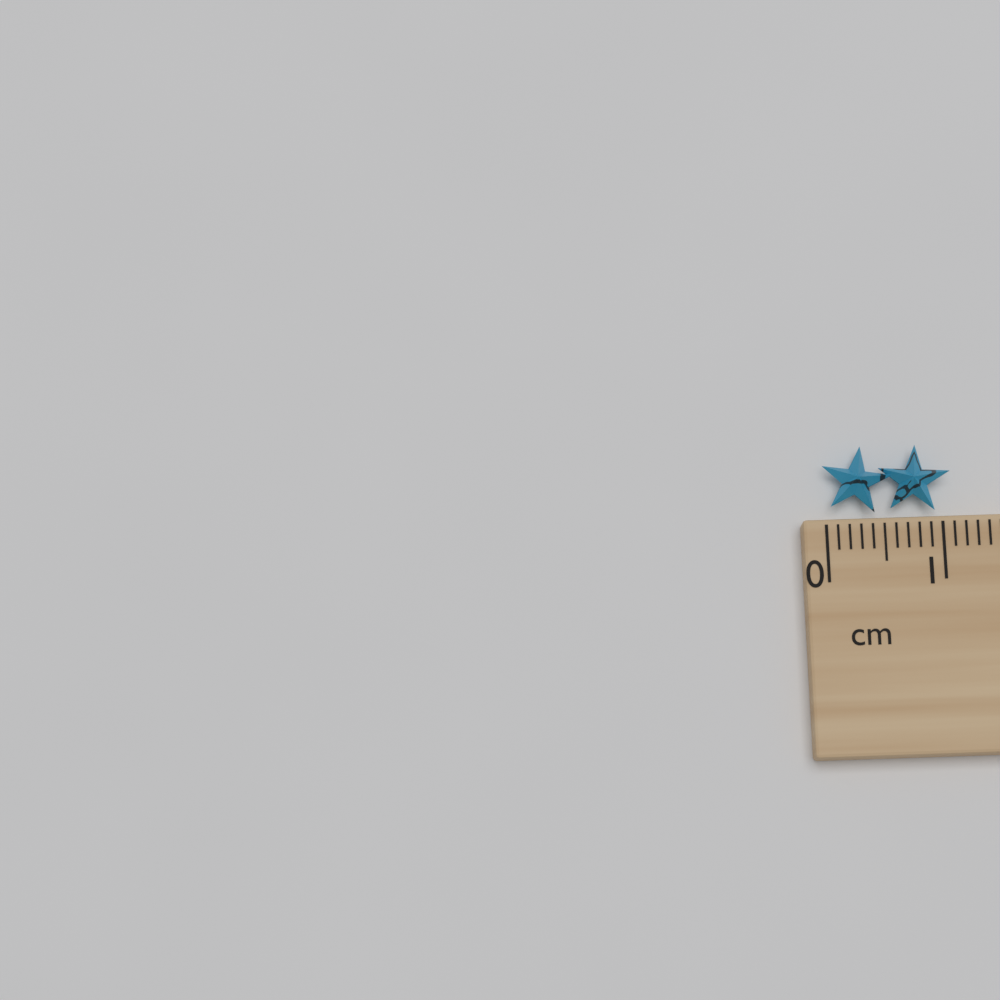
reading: 1.1 cm
